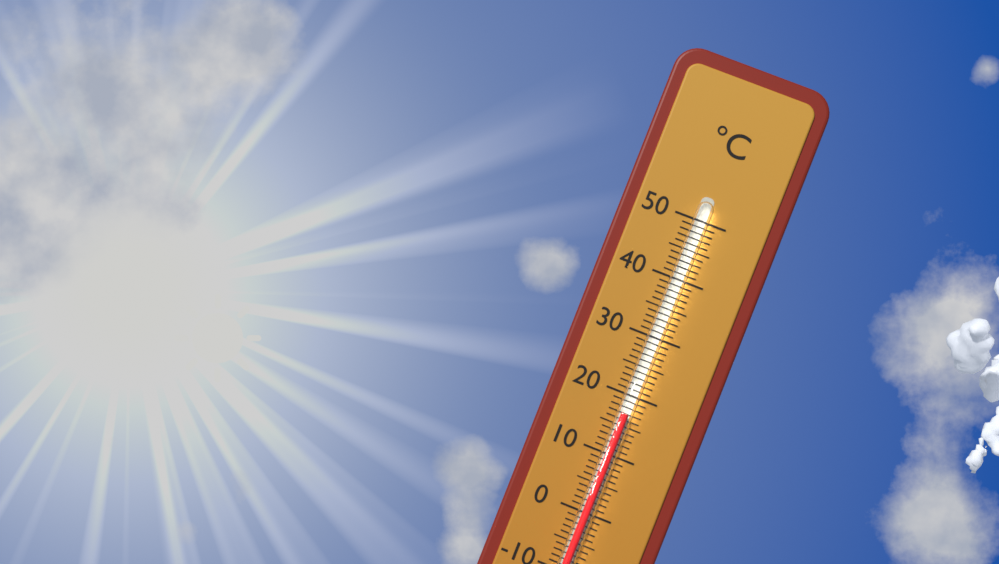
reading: 17 °C
